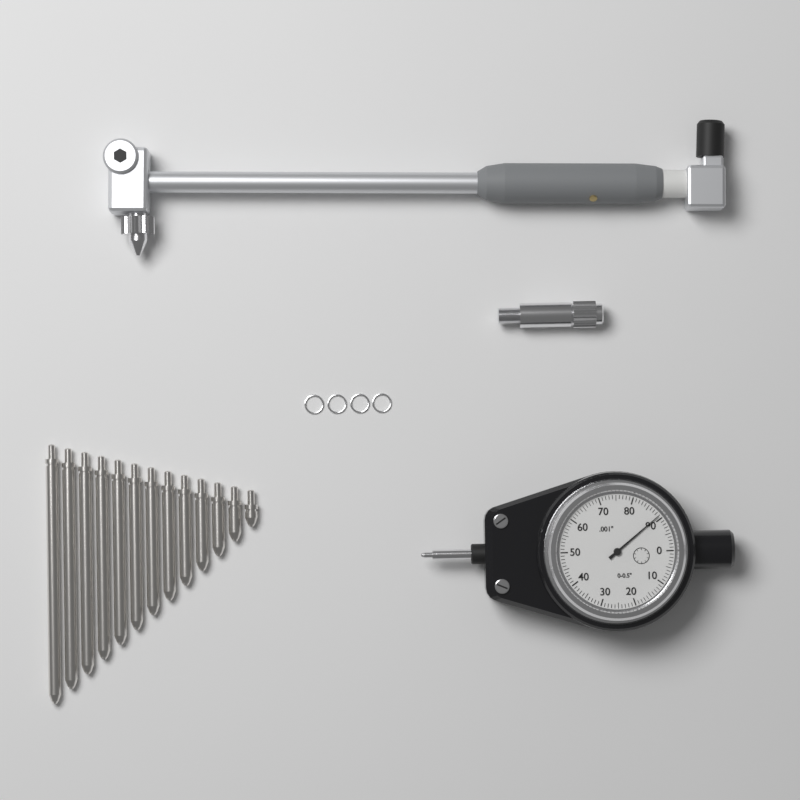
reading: 0.089 in
